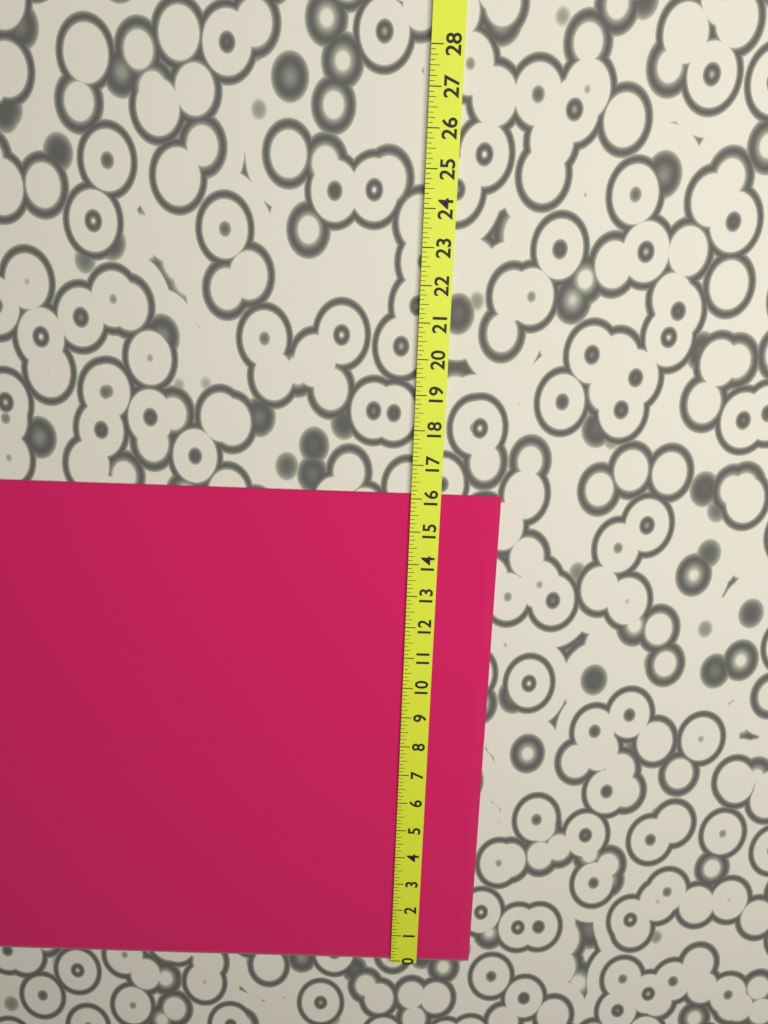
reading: 16.125 (no unit)
